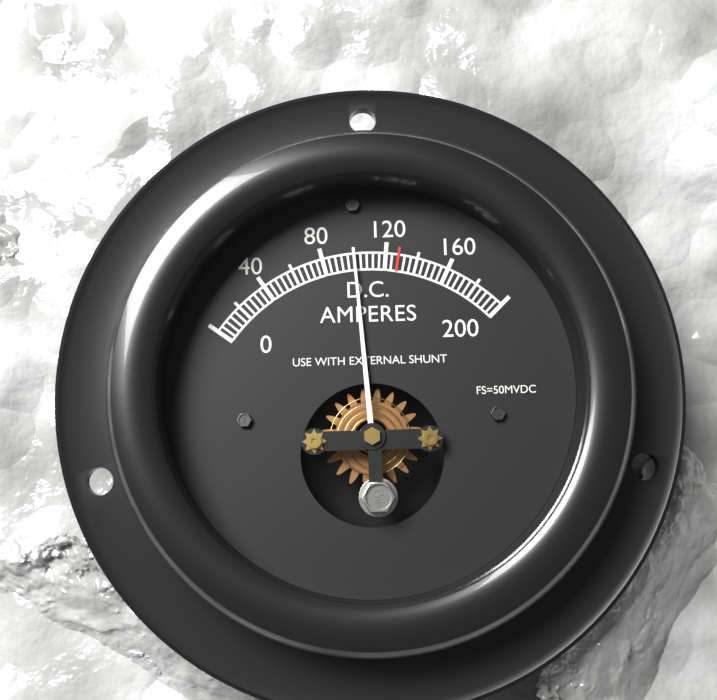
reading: 100 A
